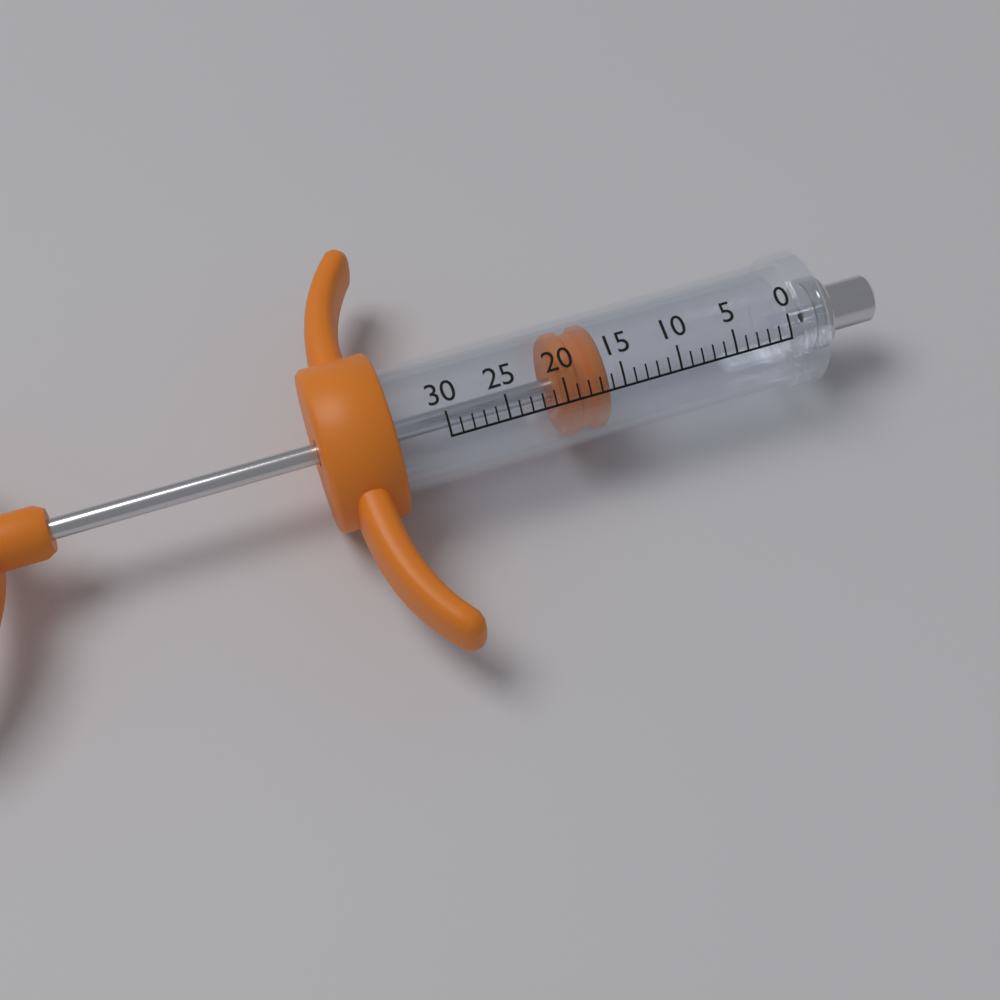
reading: 16 (no unit)
